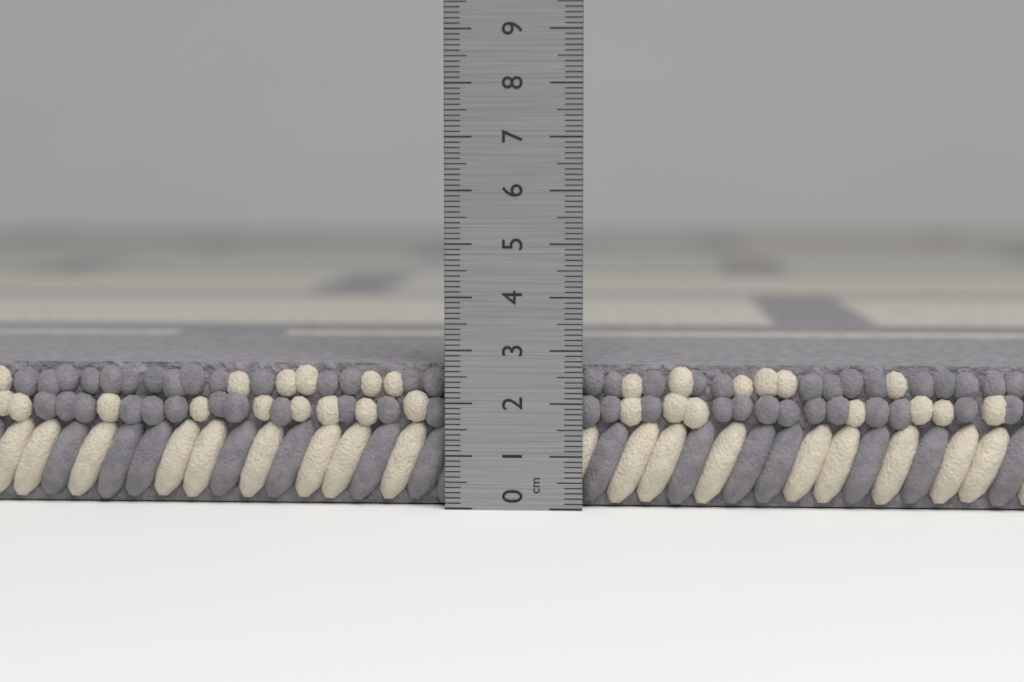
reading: 2.7 cm
